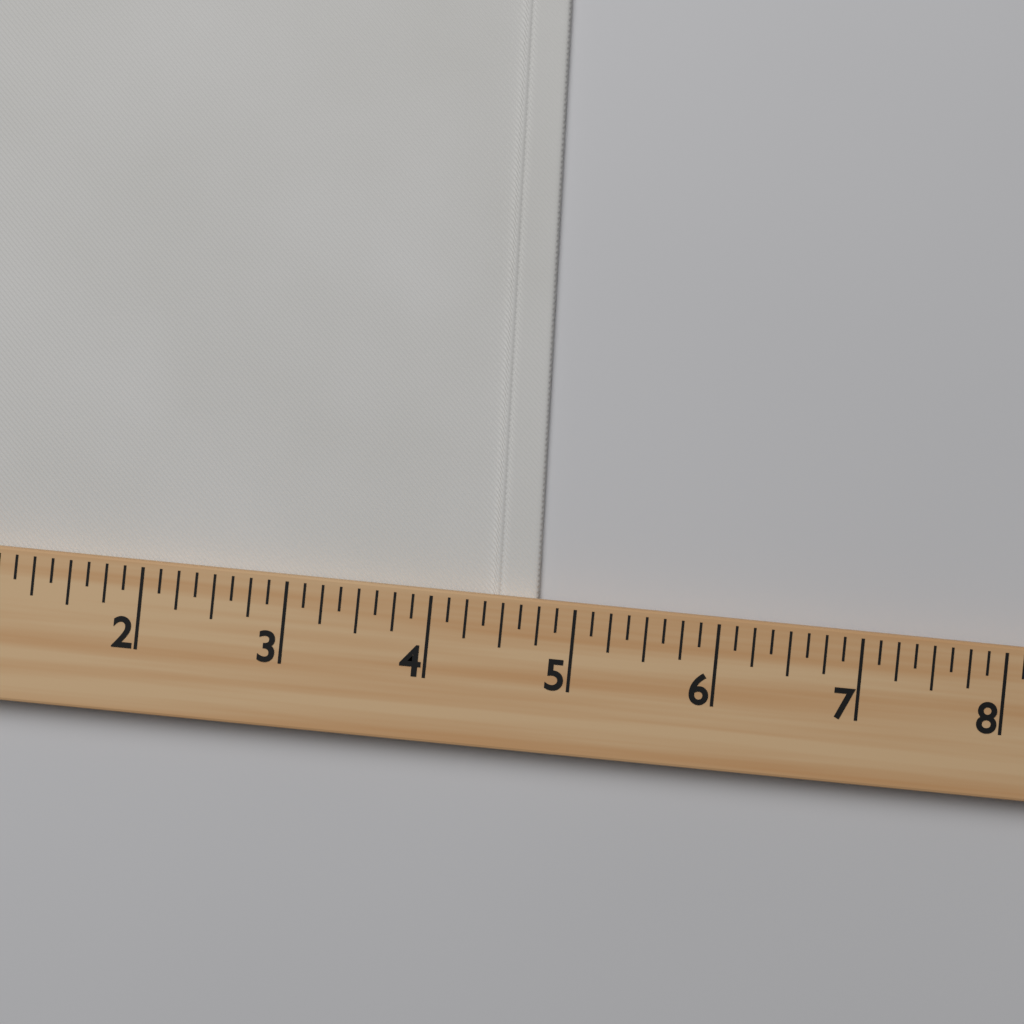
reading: 4.750 (no unit)
